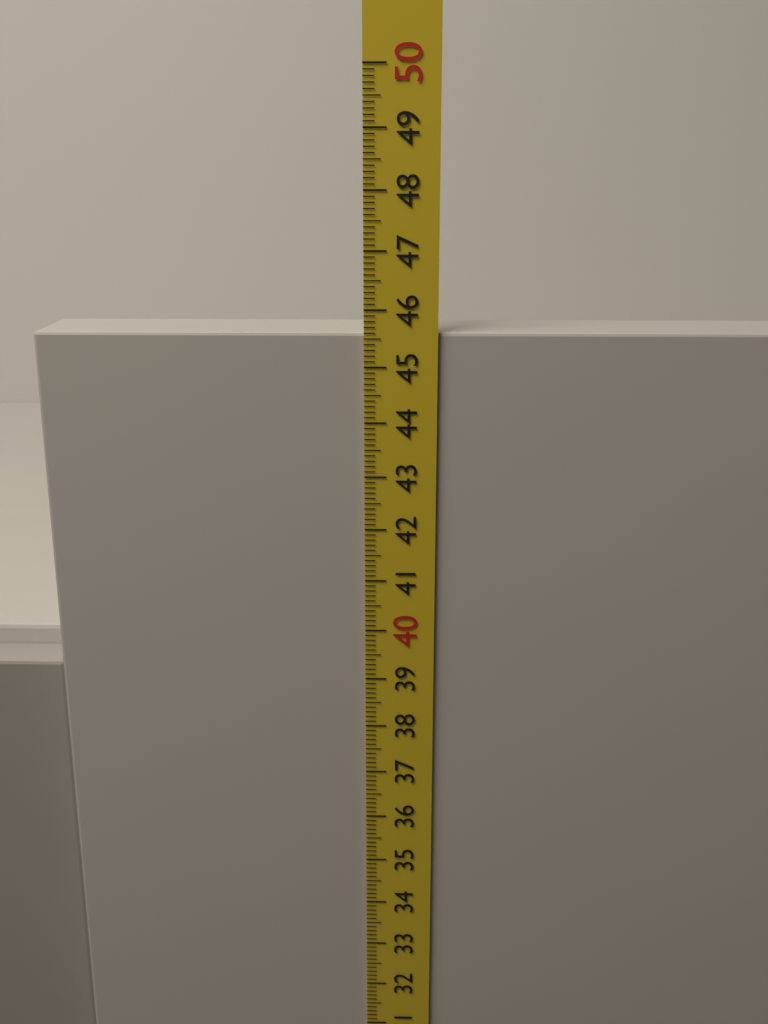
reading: 45.6 cm
